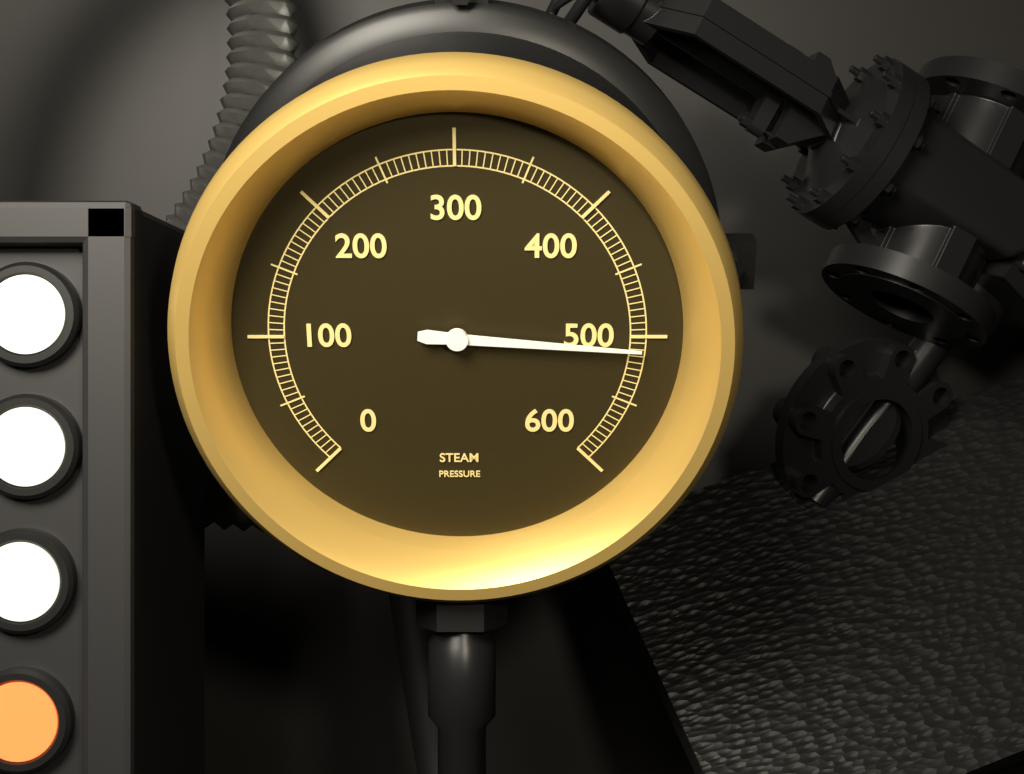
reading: 510 (no unit)
